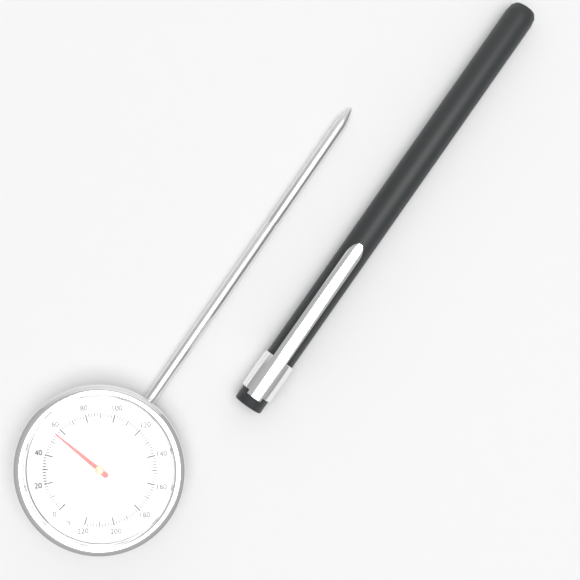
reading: 56 °F
